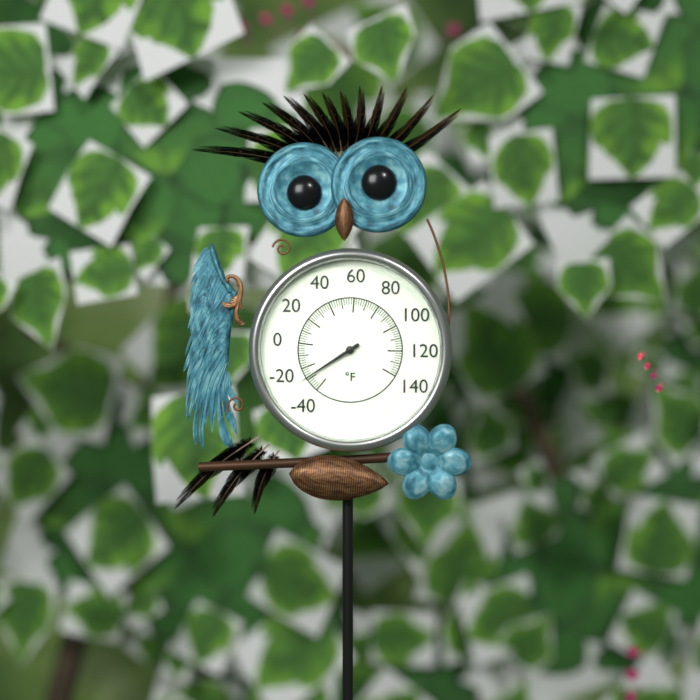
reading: -28 °F
